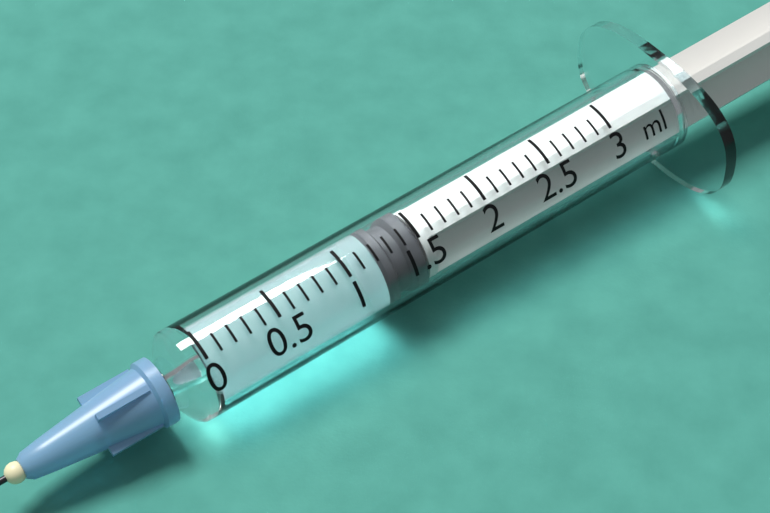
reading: 1.2 ml
